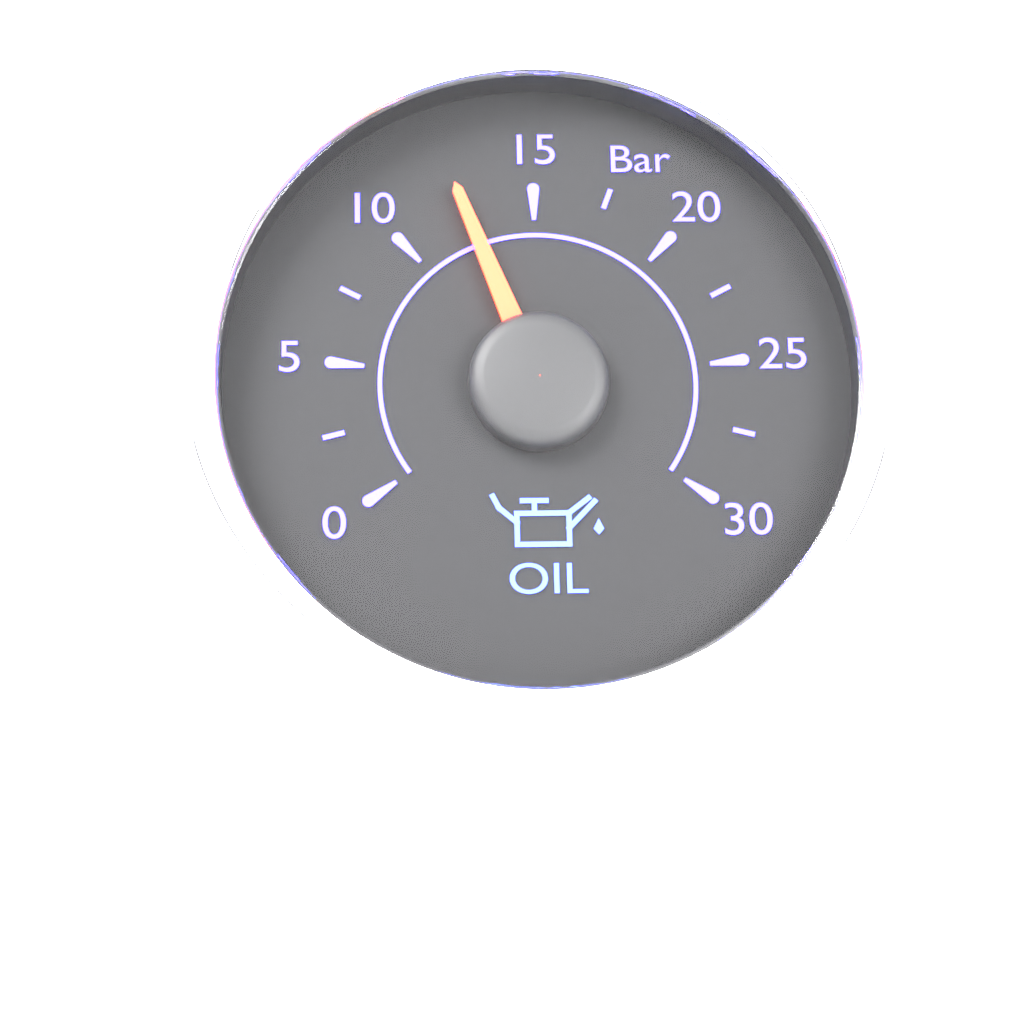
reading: 12.5 bar
